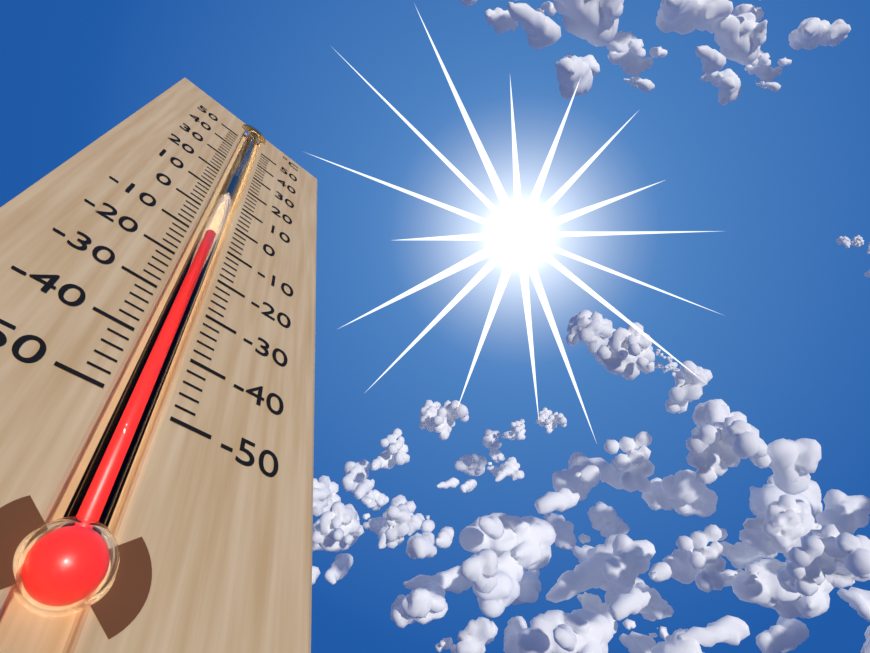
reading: -8 °C
